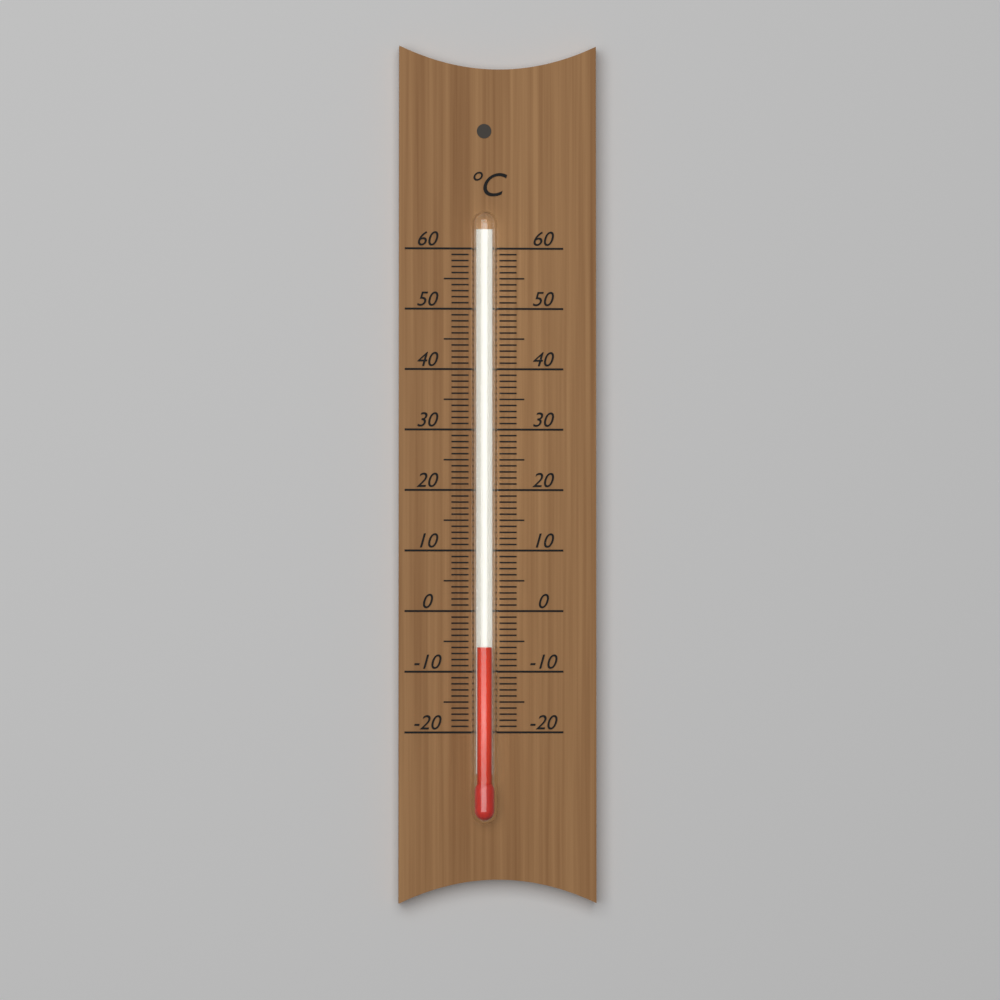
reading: -6 °C
